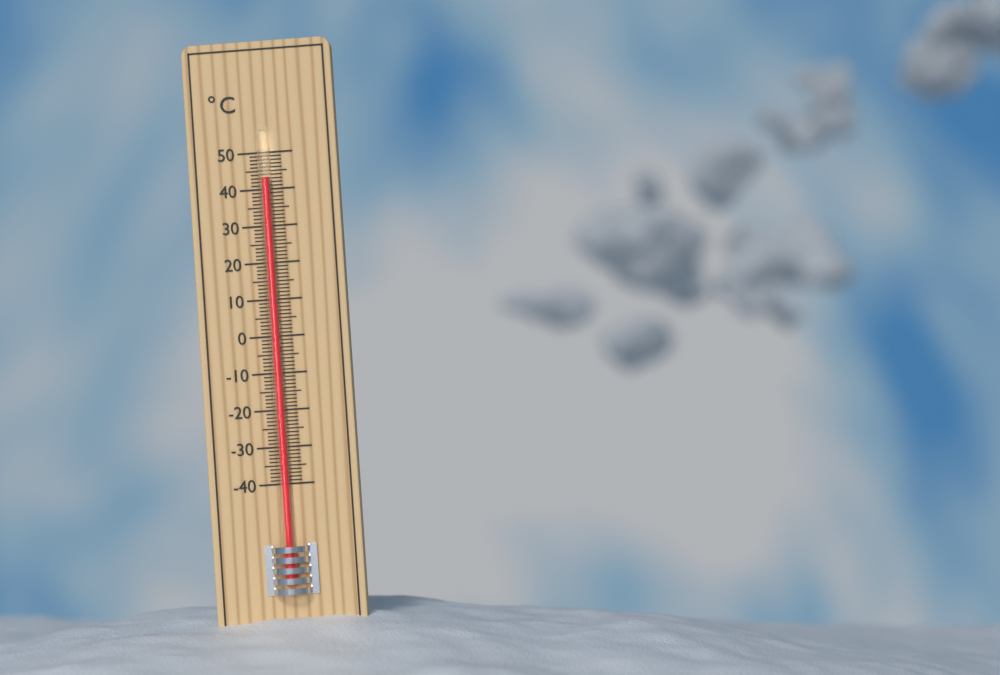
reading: 43 °C
